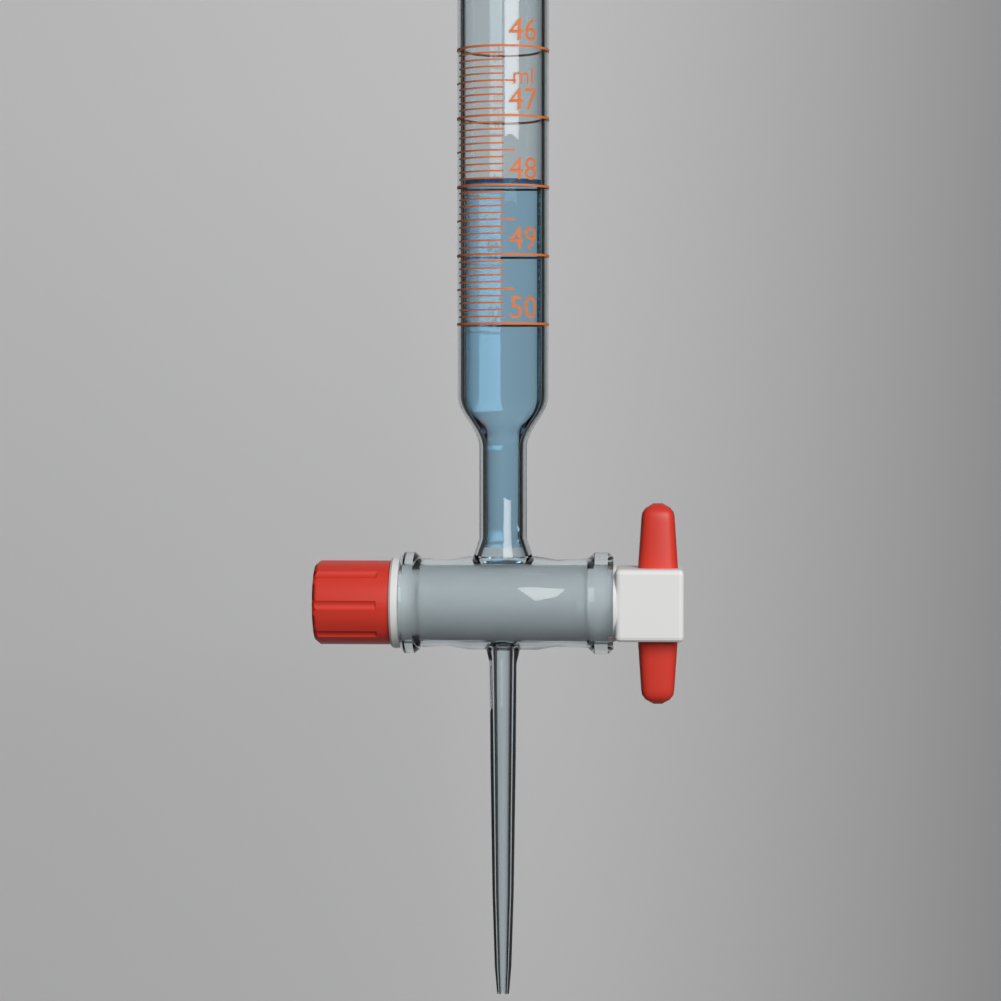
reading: 47.9 ml
